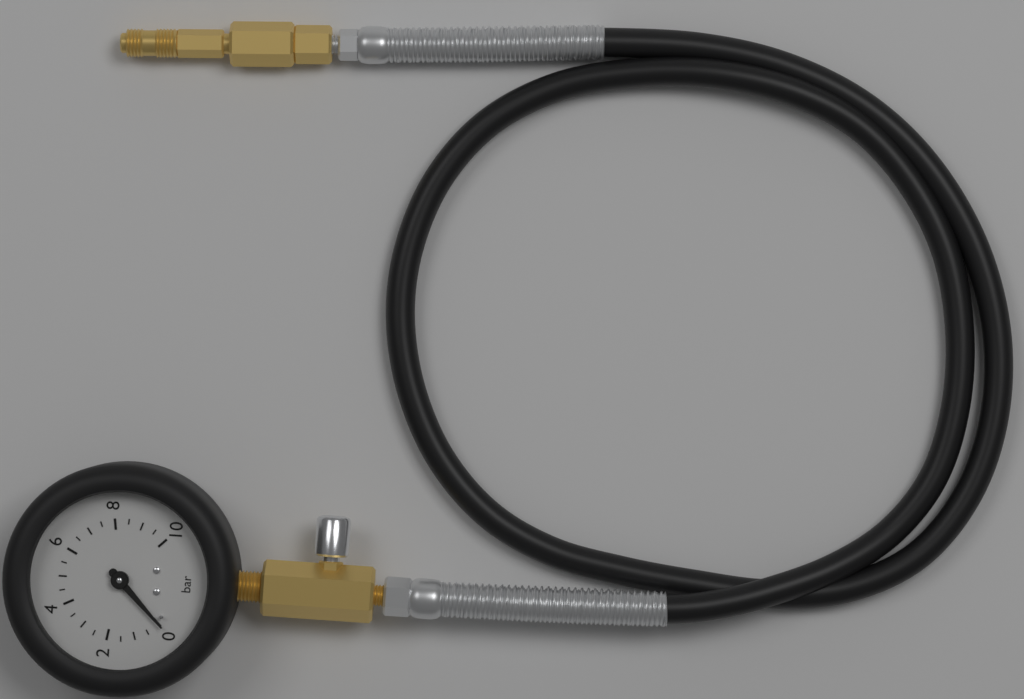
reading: 0.0 bar
